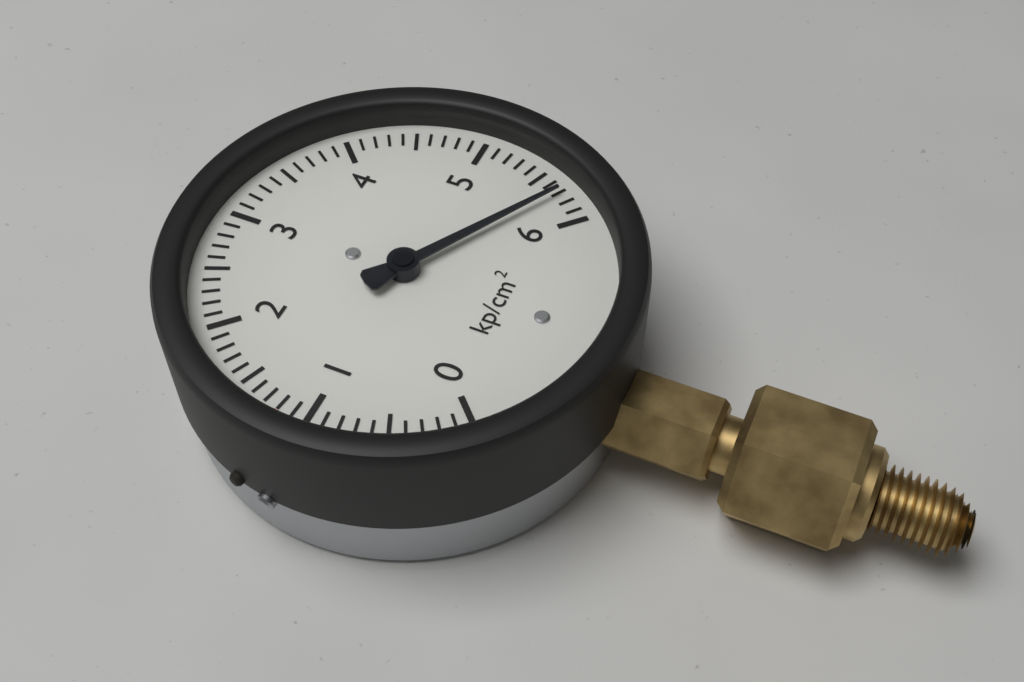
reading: 5.7 kp/cm²
